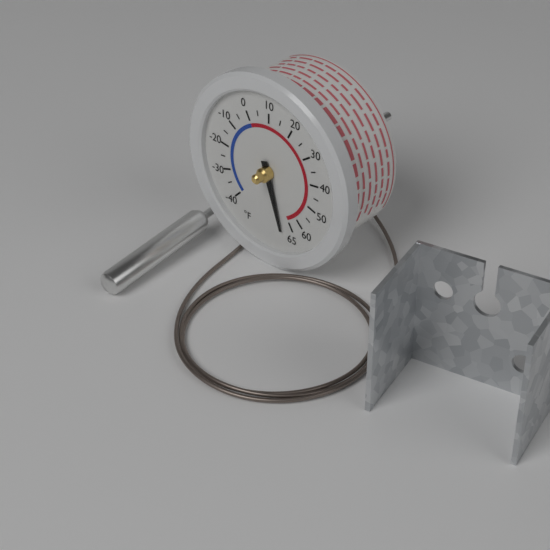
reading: 70 °F
